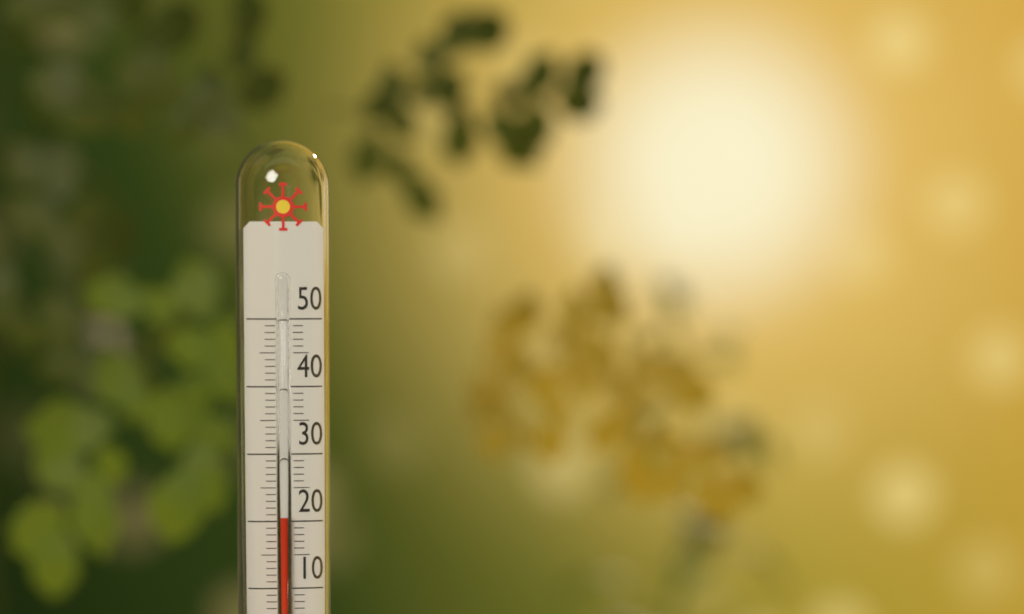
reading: 21 °C
